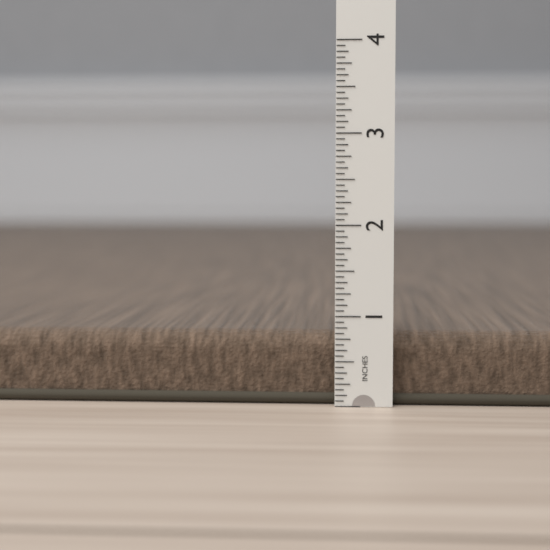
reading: 0.8125 in
